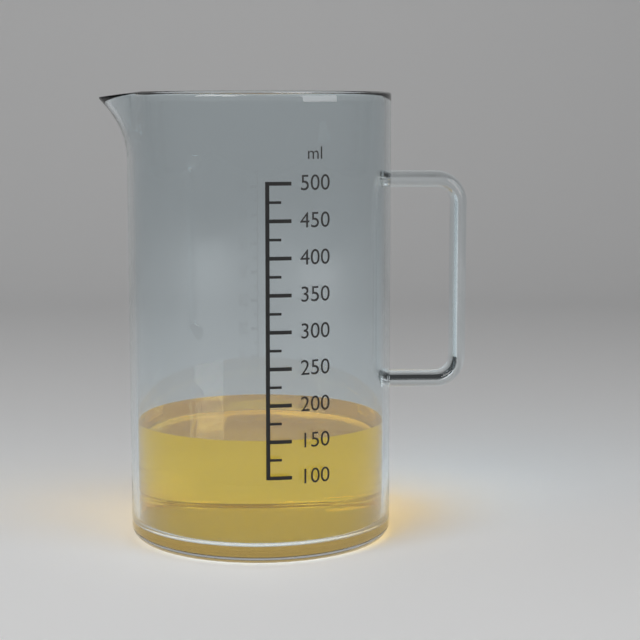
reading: 150 ml
